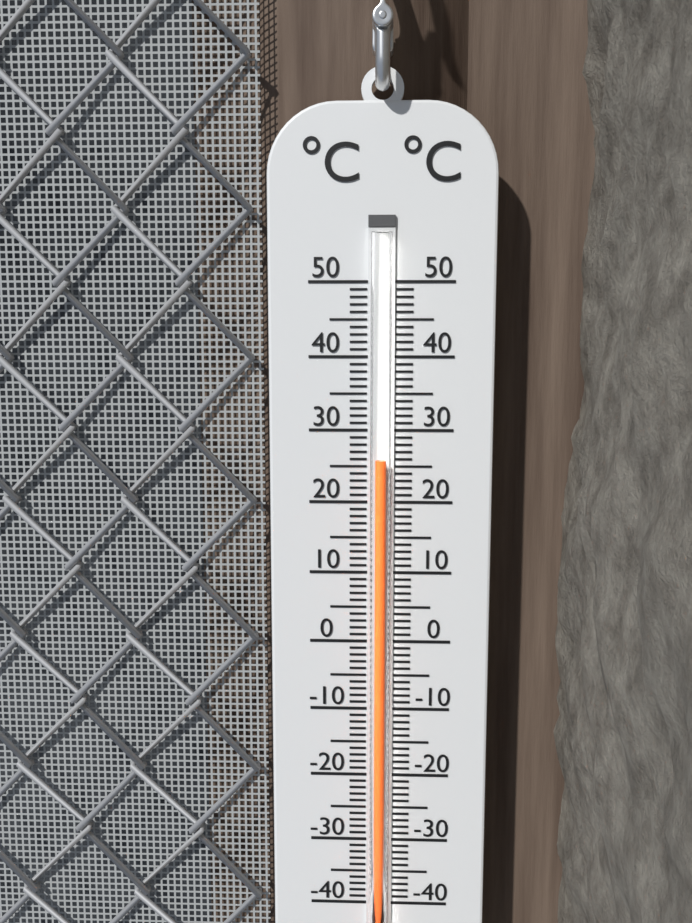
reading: 26 °C
